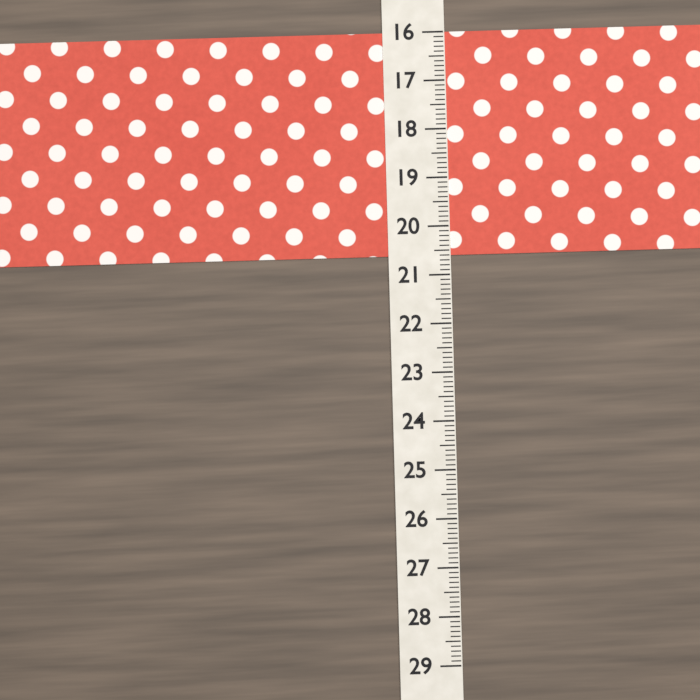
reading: 20.6 (no unit)
